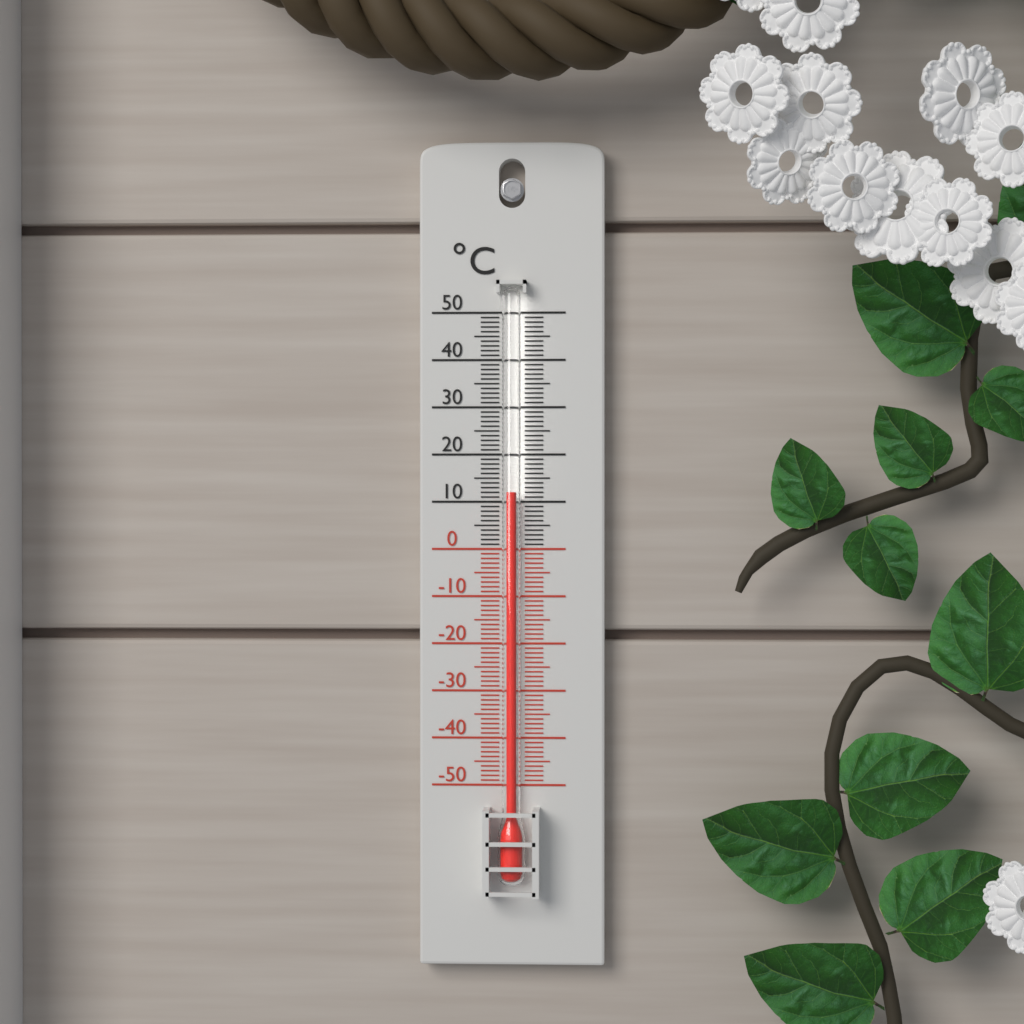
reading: 12 °C
